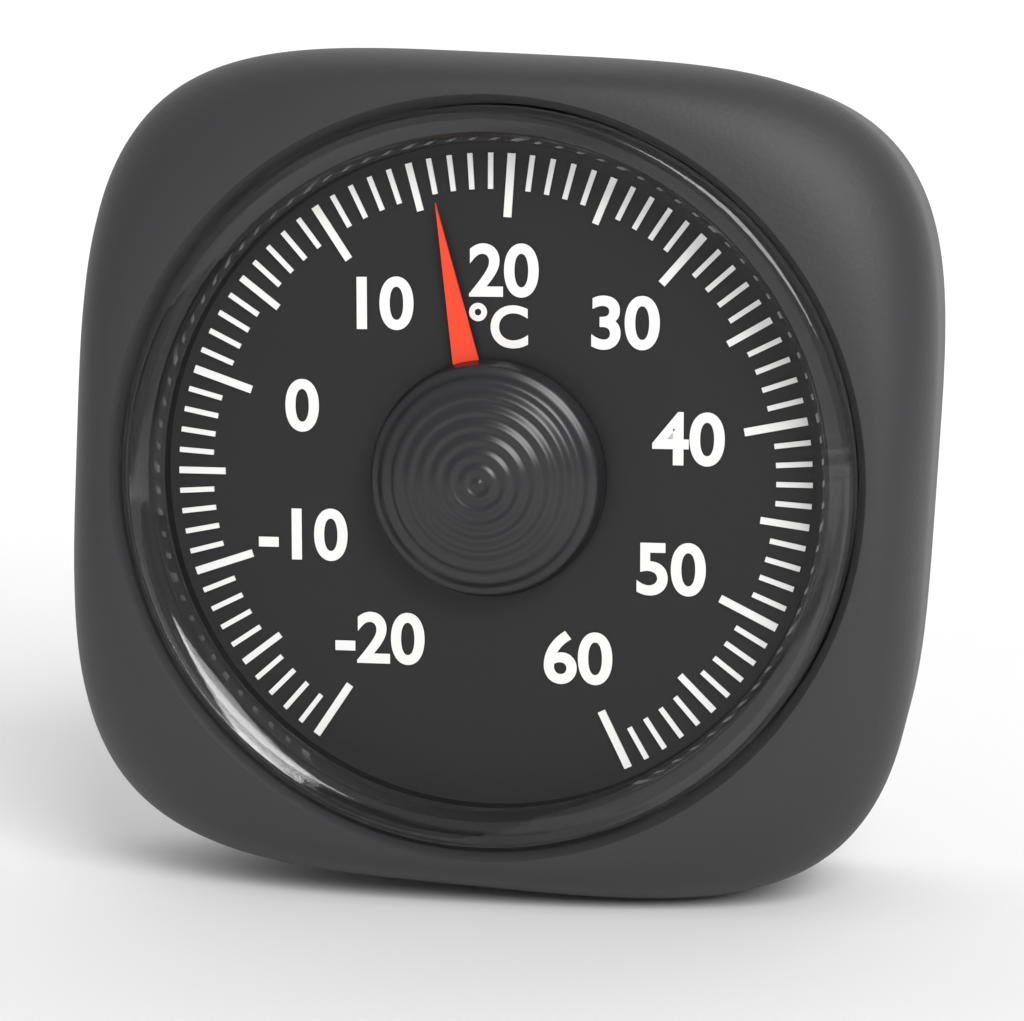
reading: 16 °C
